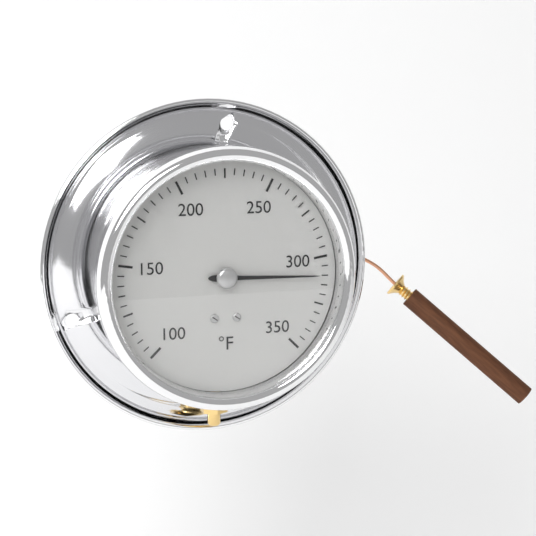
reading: 310 °F
